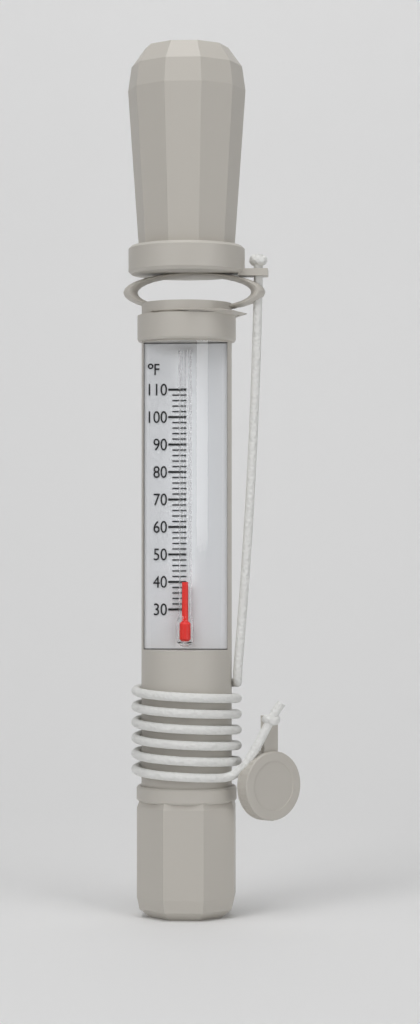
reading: 40 °F
